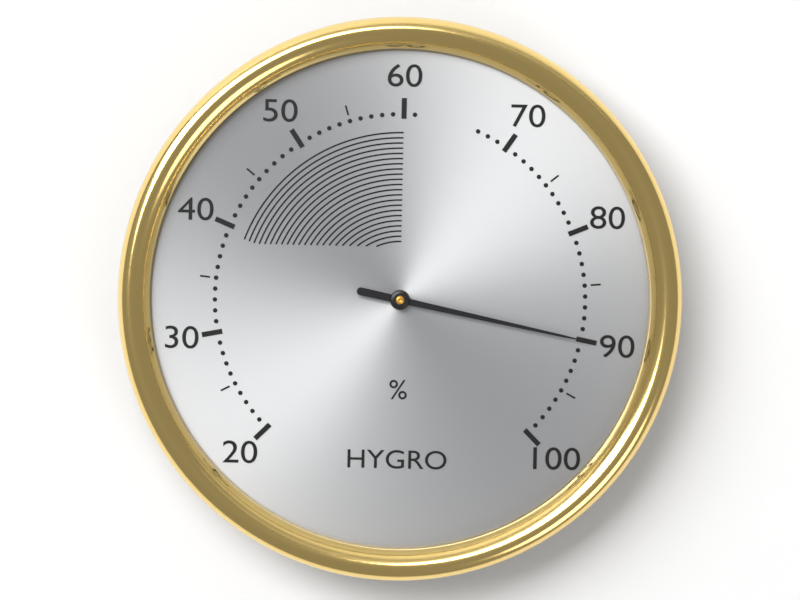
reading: 90 %
